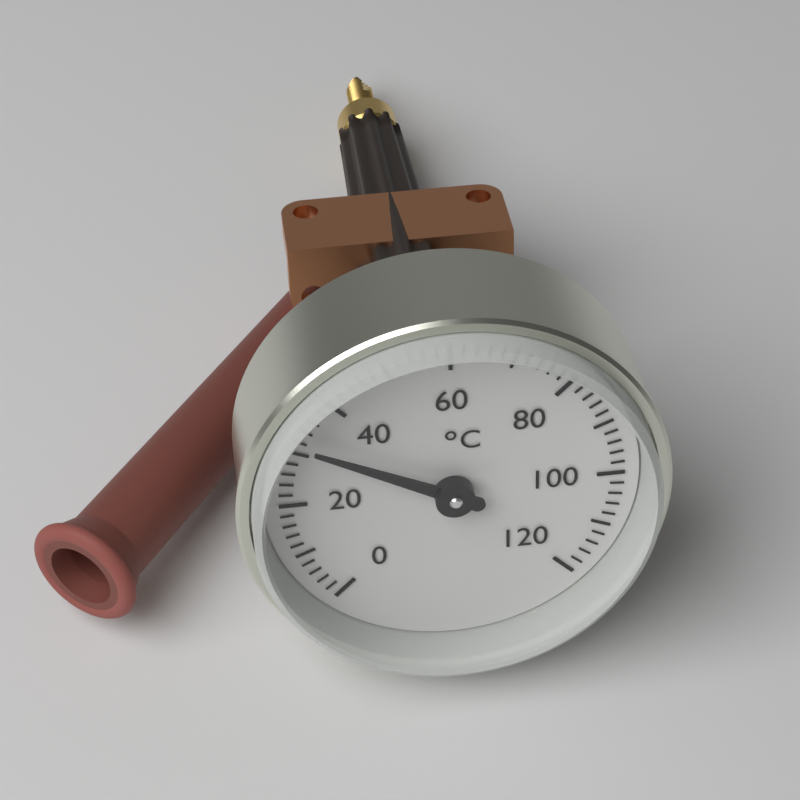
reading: 32 °C
